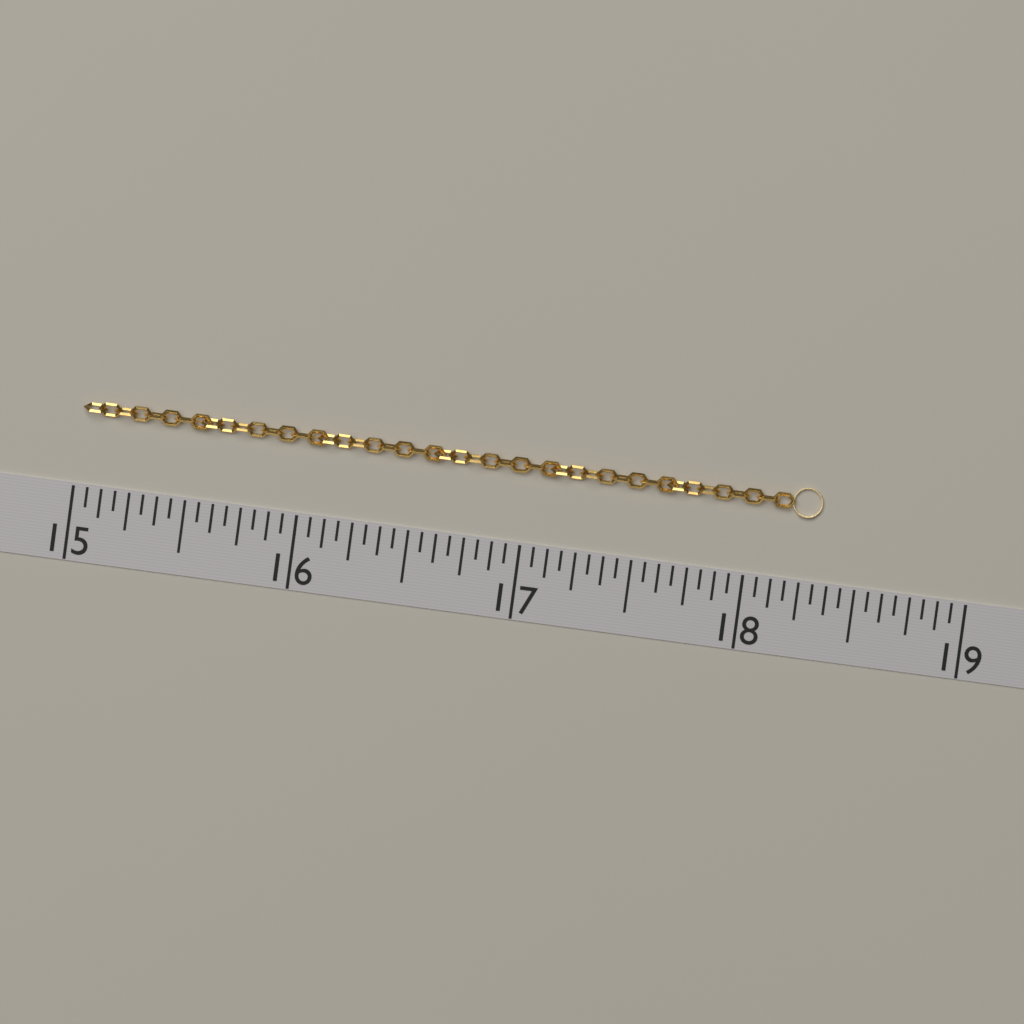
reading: 18.3125 (no unit)
